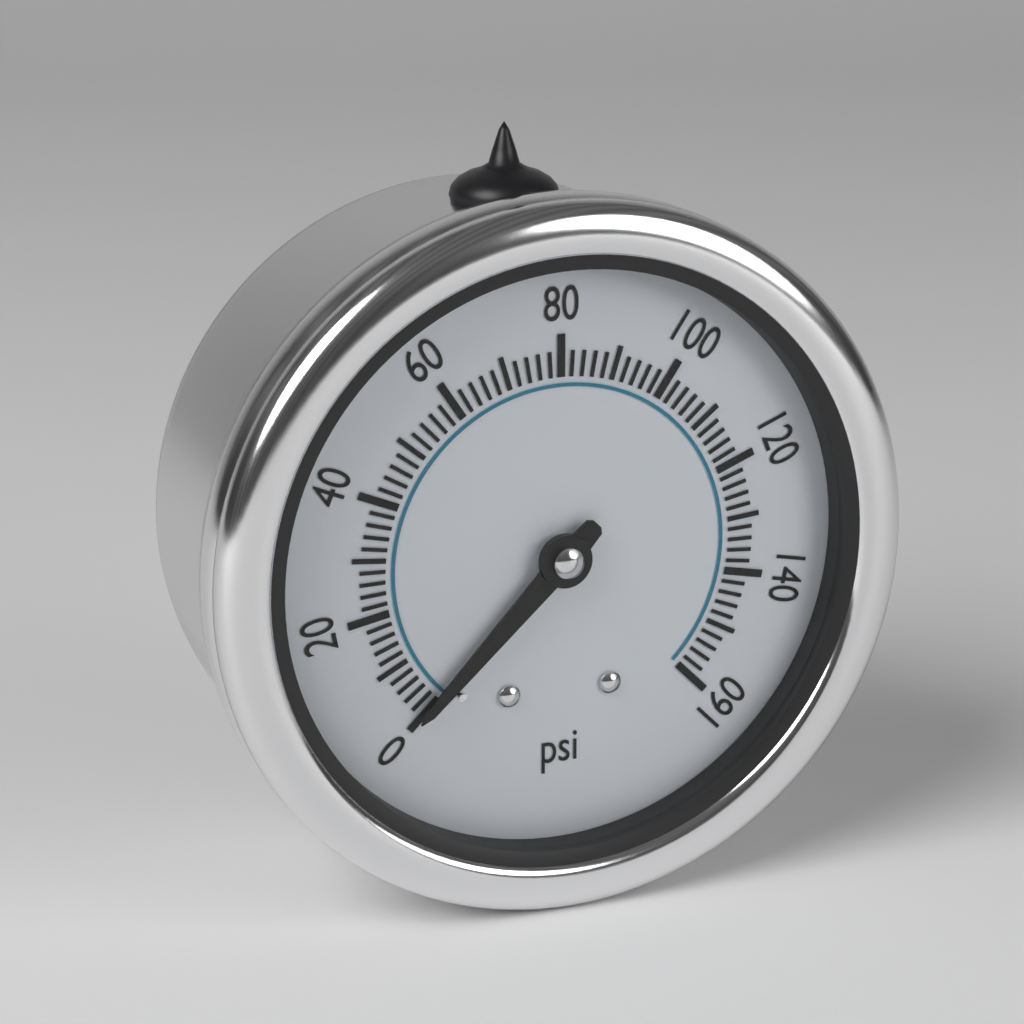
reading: 0 psi
